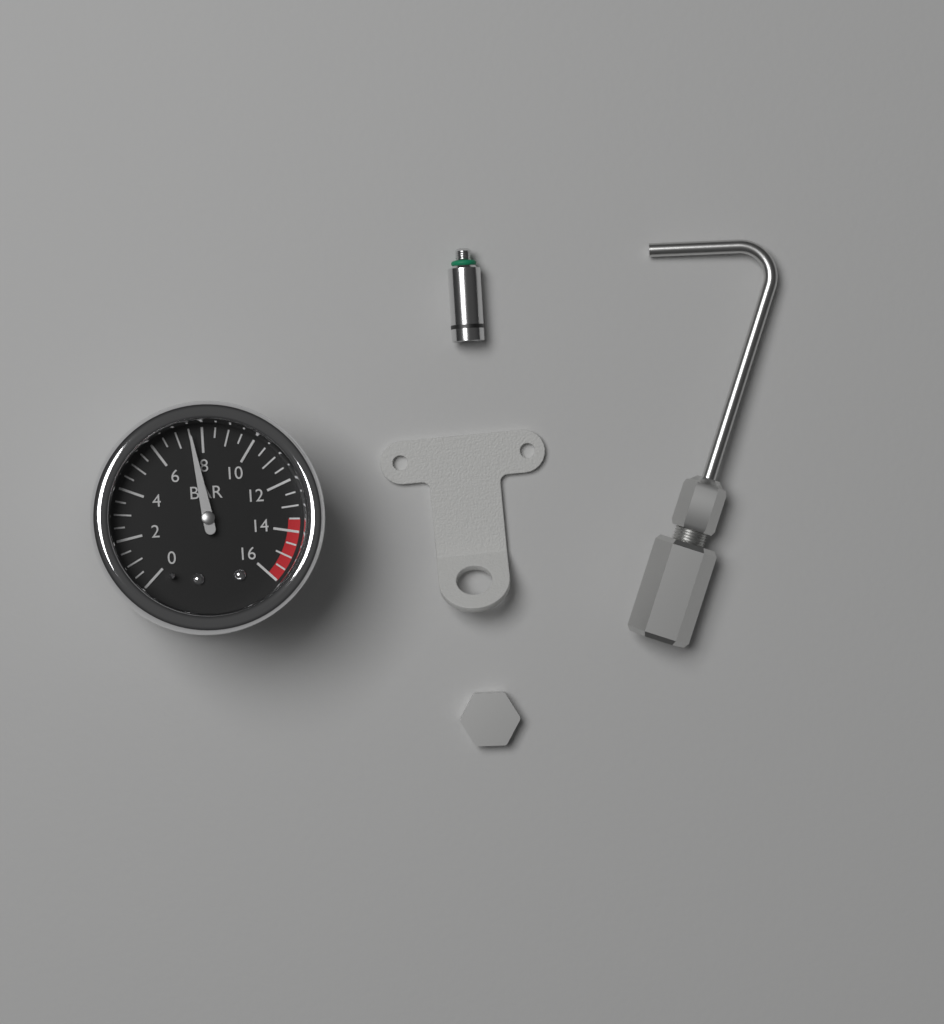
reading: 7.5 bar
